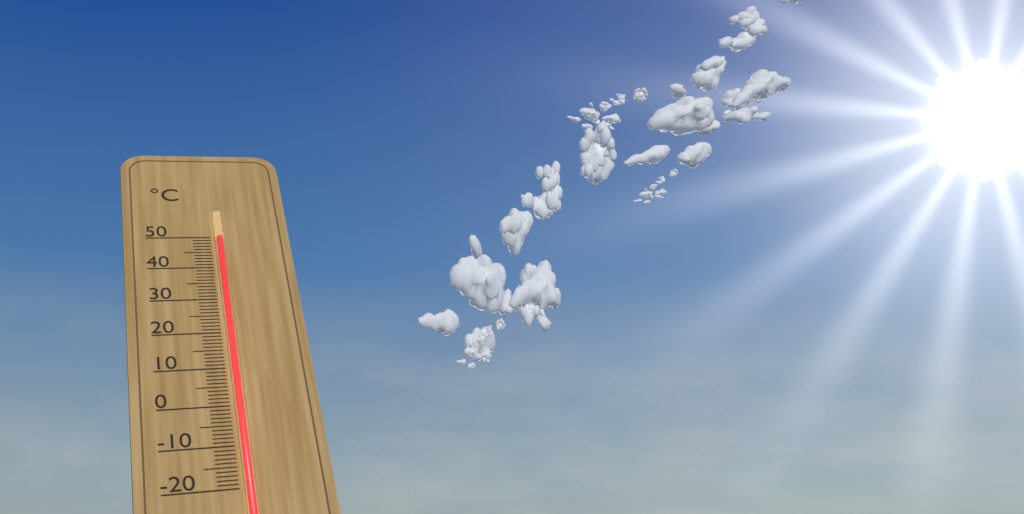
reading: 49 °C
